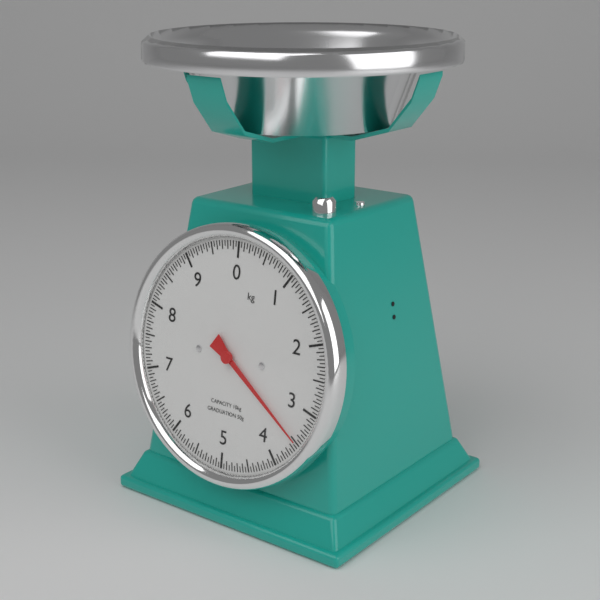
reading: 3.50 kg
